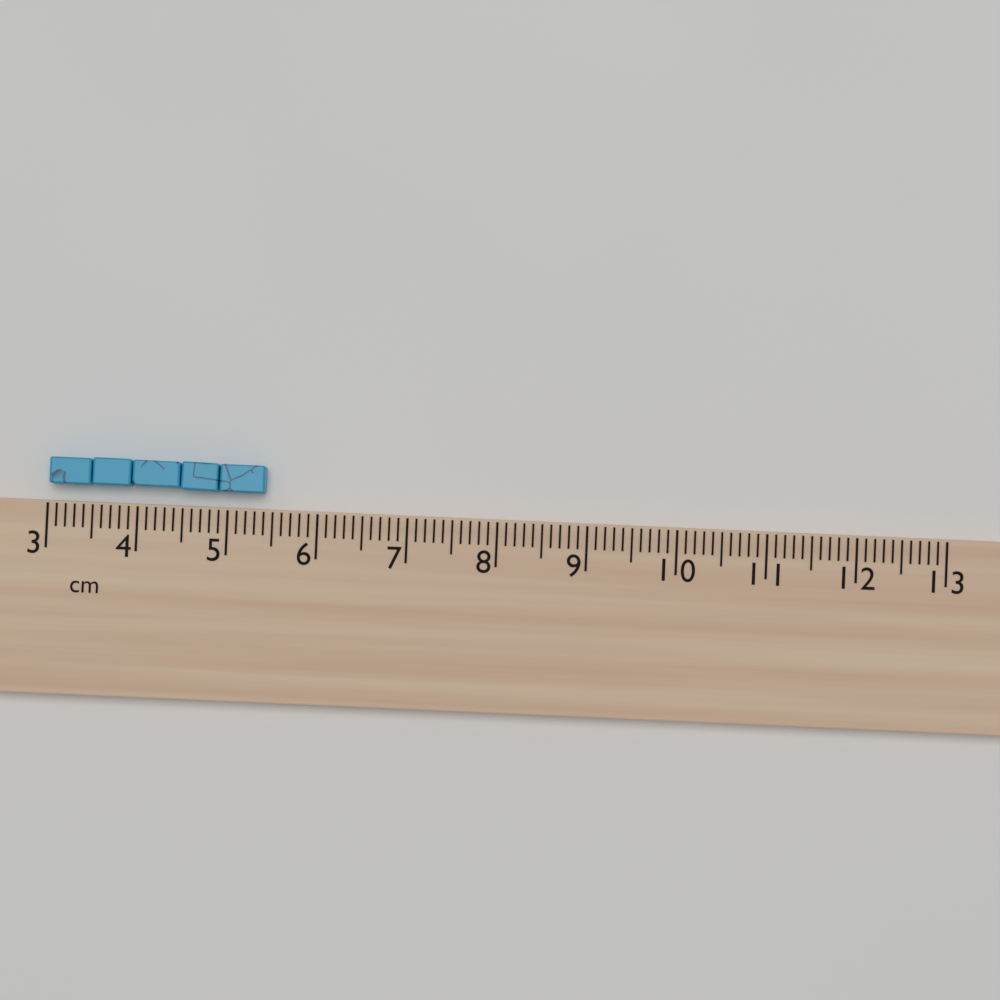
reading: 5.4 cm
